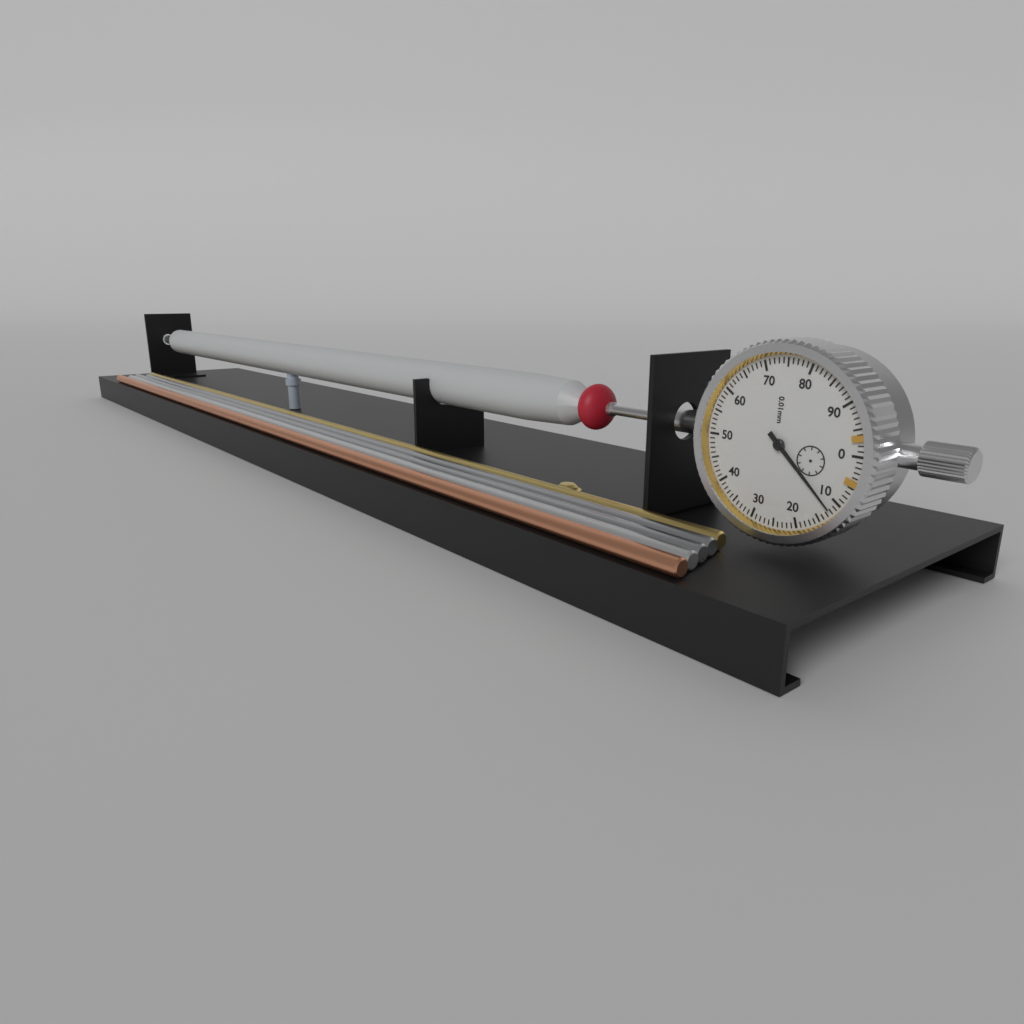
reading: 0.12 mm
